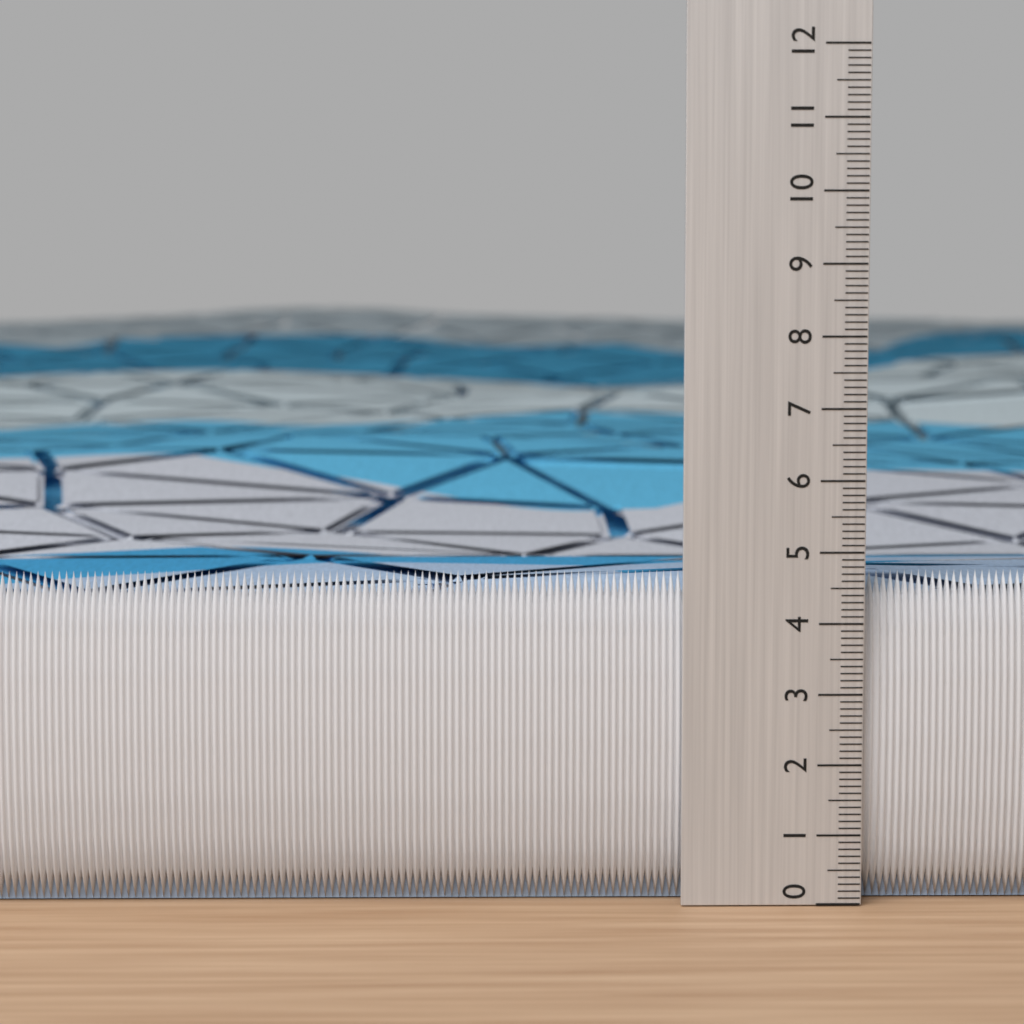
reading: 4.7 (no unit)
